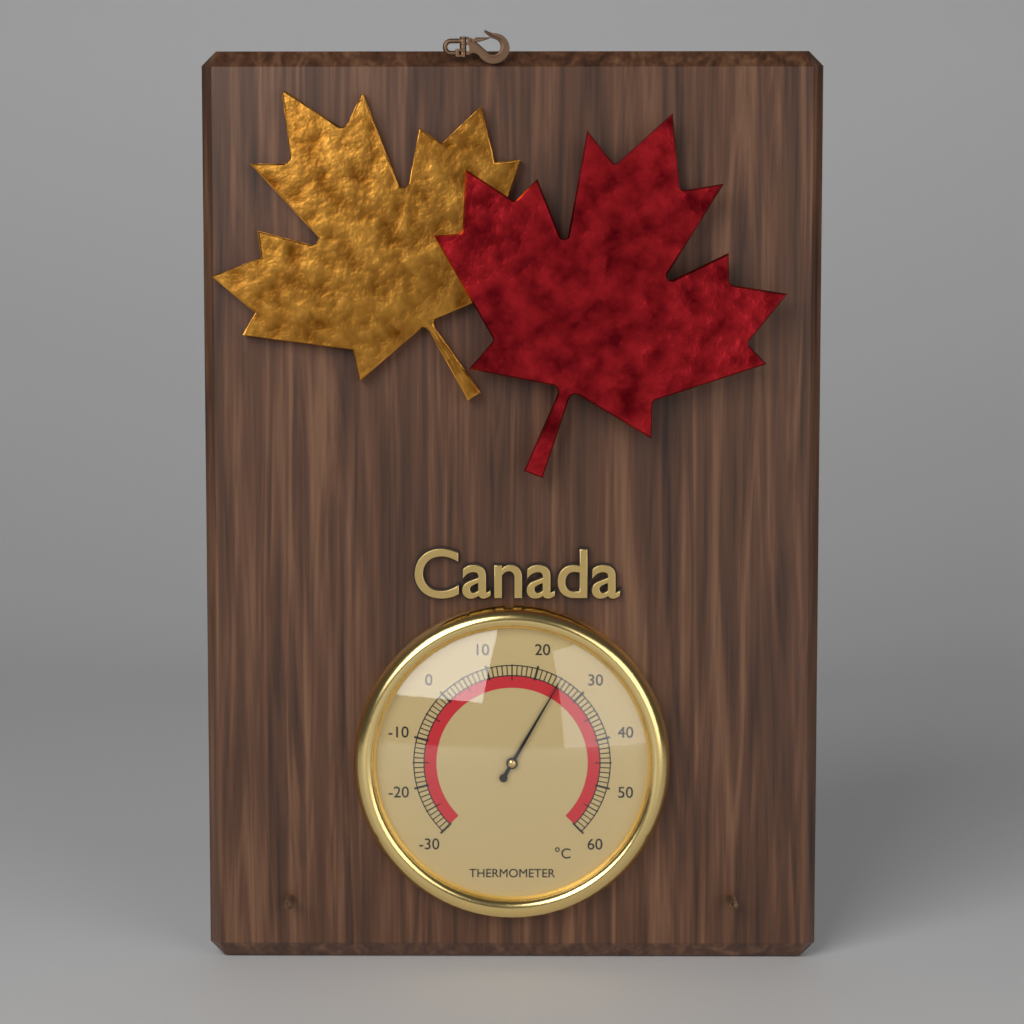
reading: 25 °C
